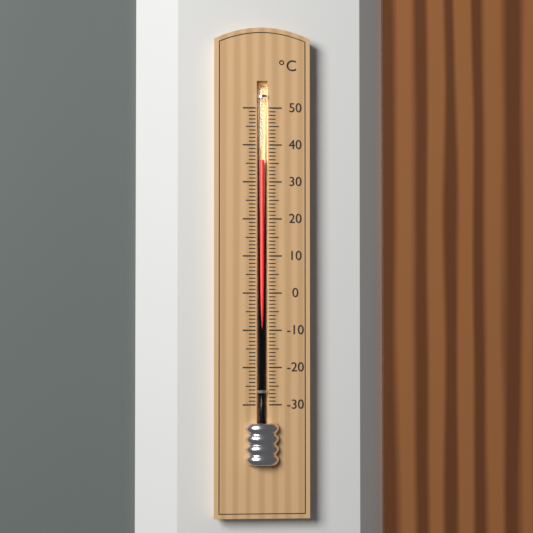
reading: 36 °C
